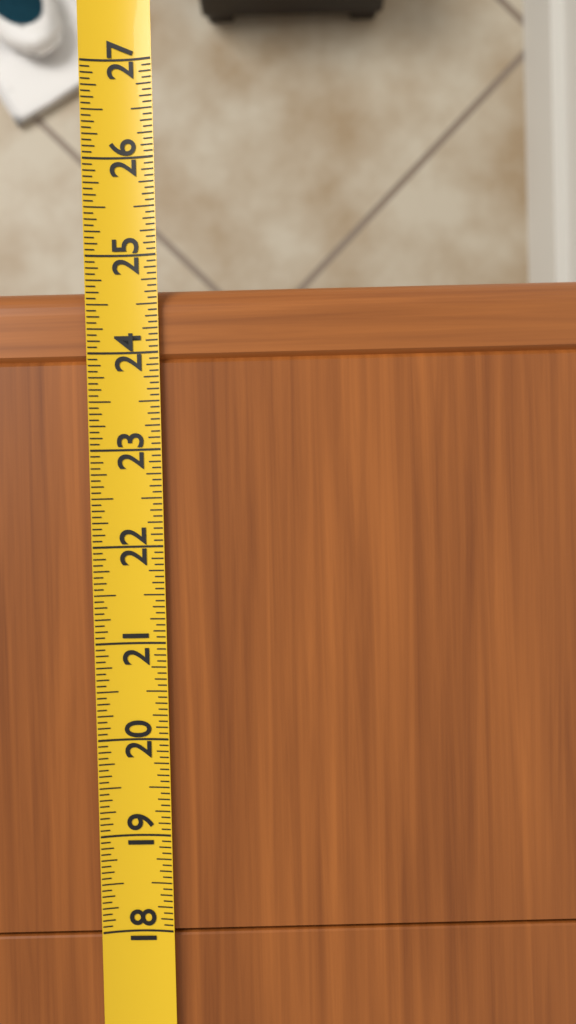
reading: 24.6875 (no unit)
